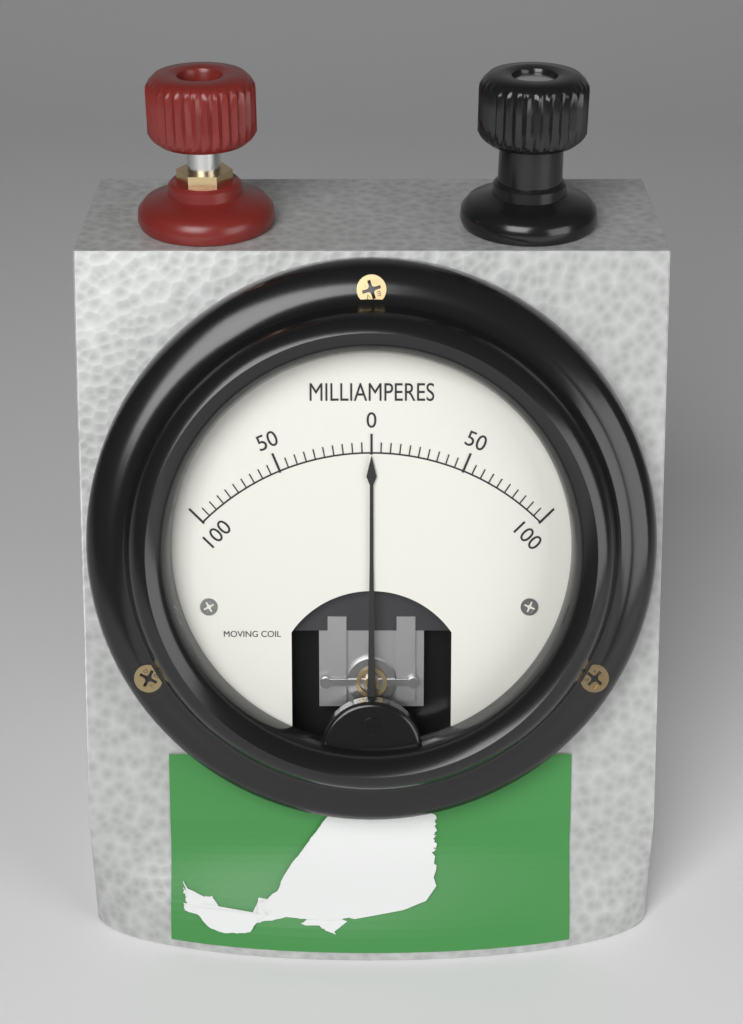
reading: 0 mA
